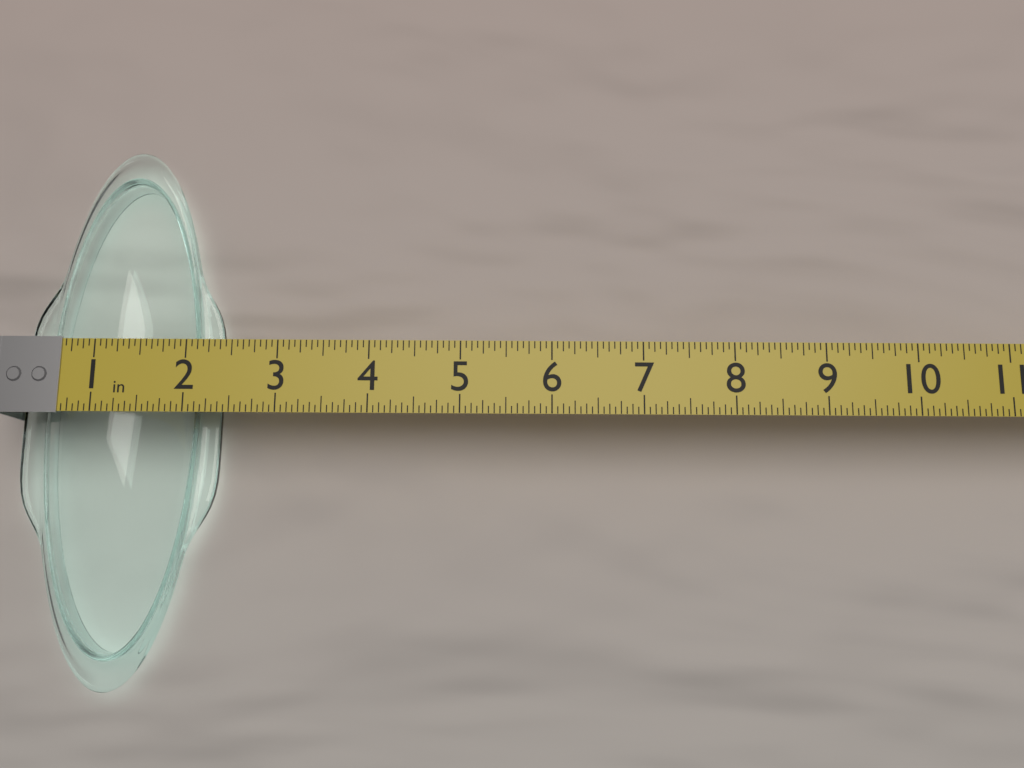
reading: 2.2500 in
